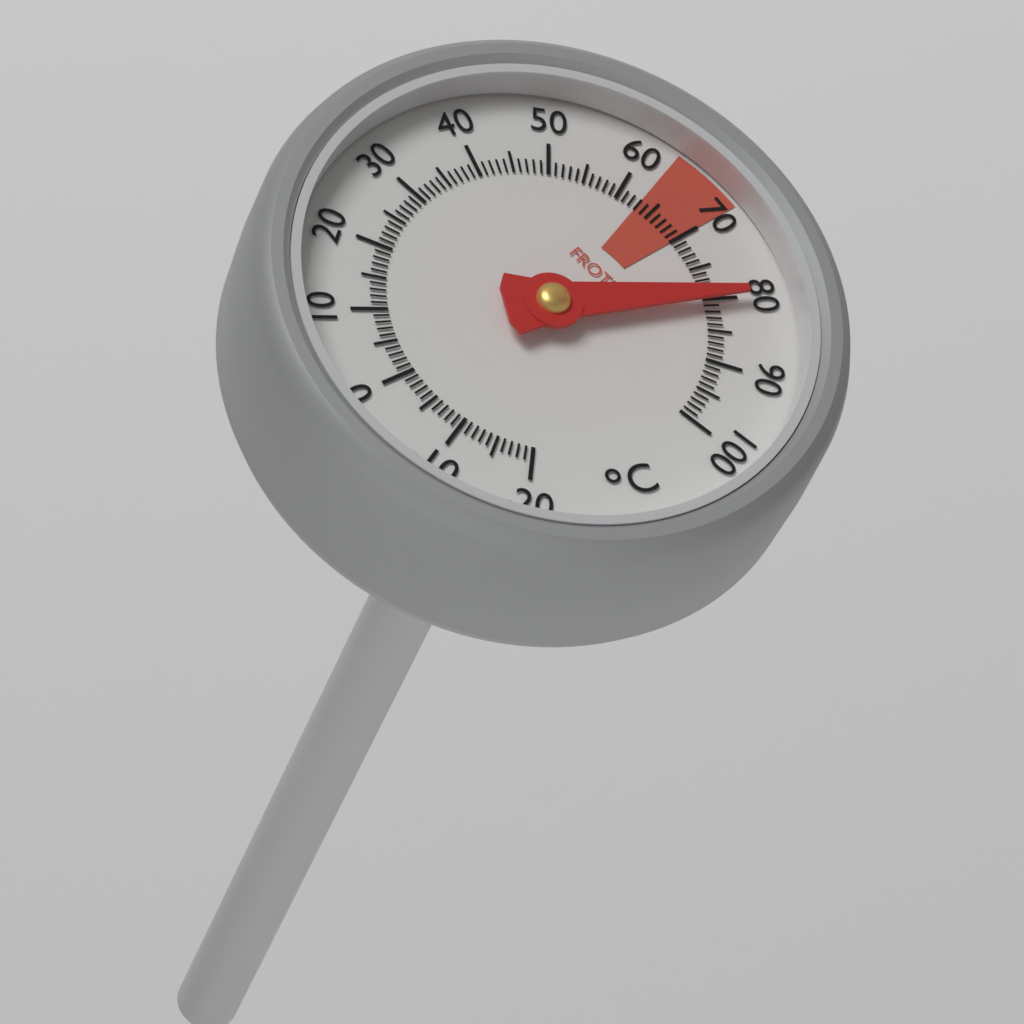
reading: 80 °C
